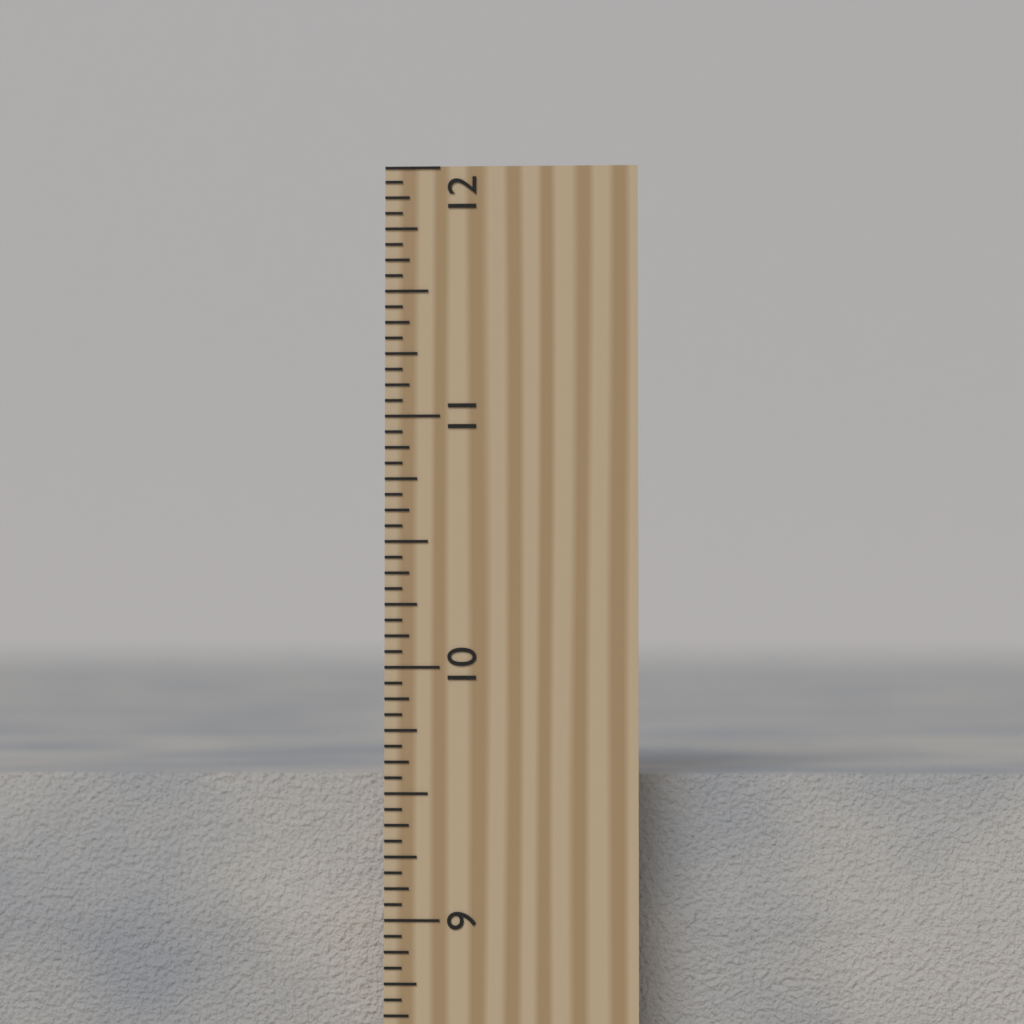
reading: 9.5625 inch
